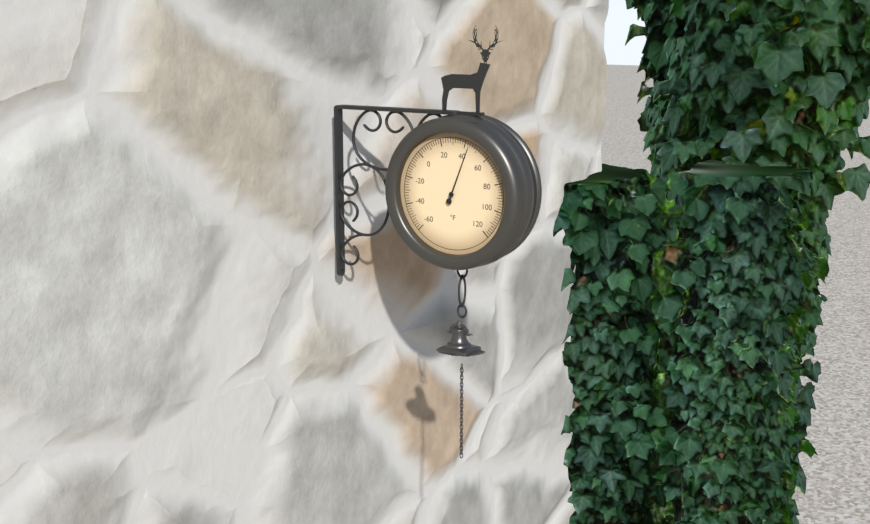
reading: 44 °F
